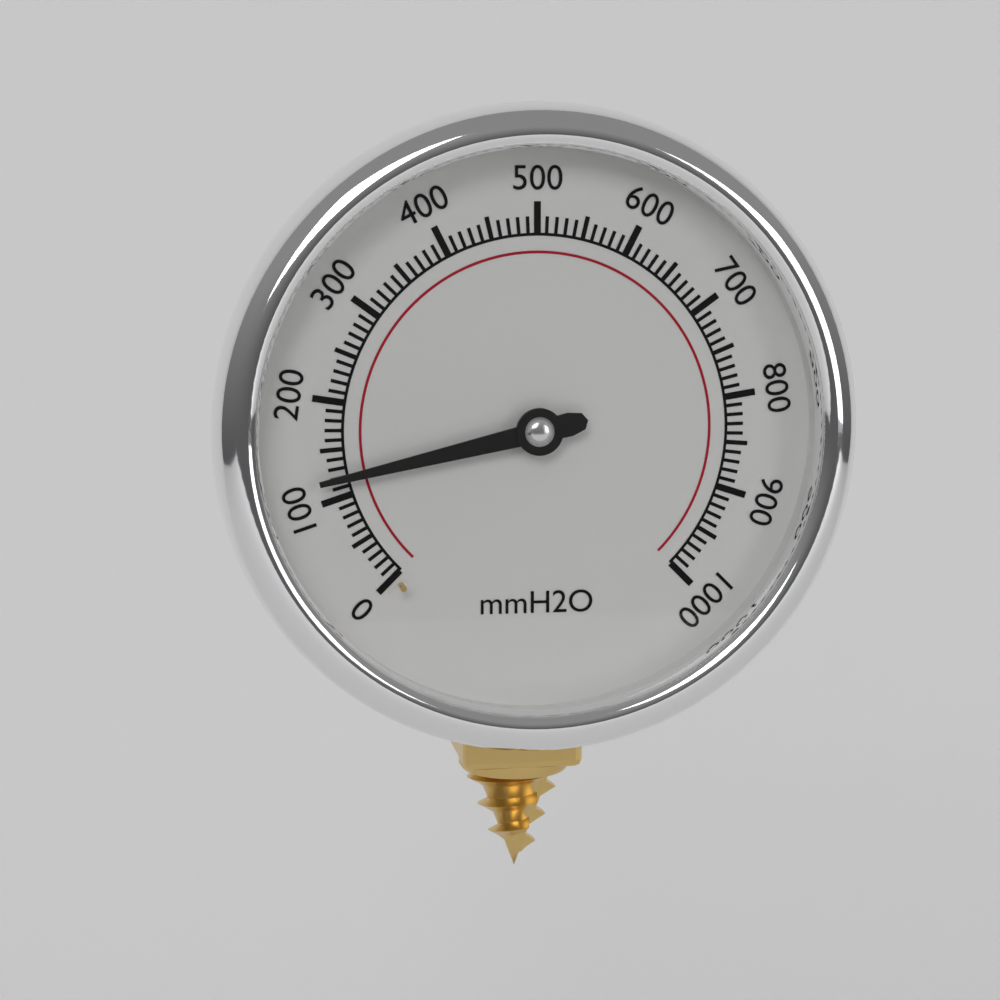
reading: 120 mmH2O
